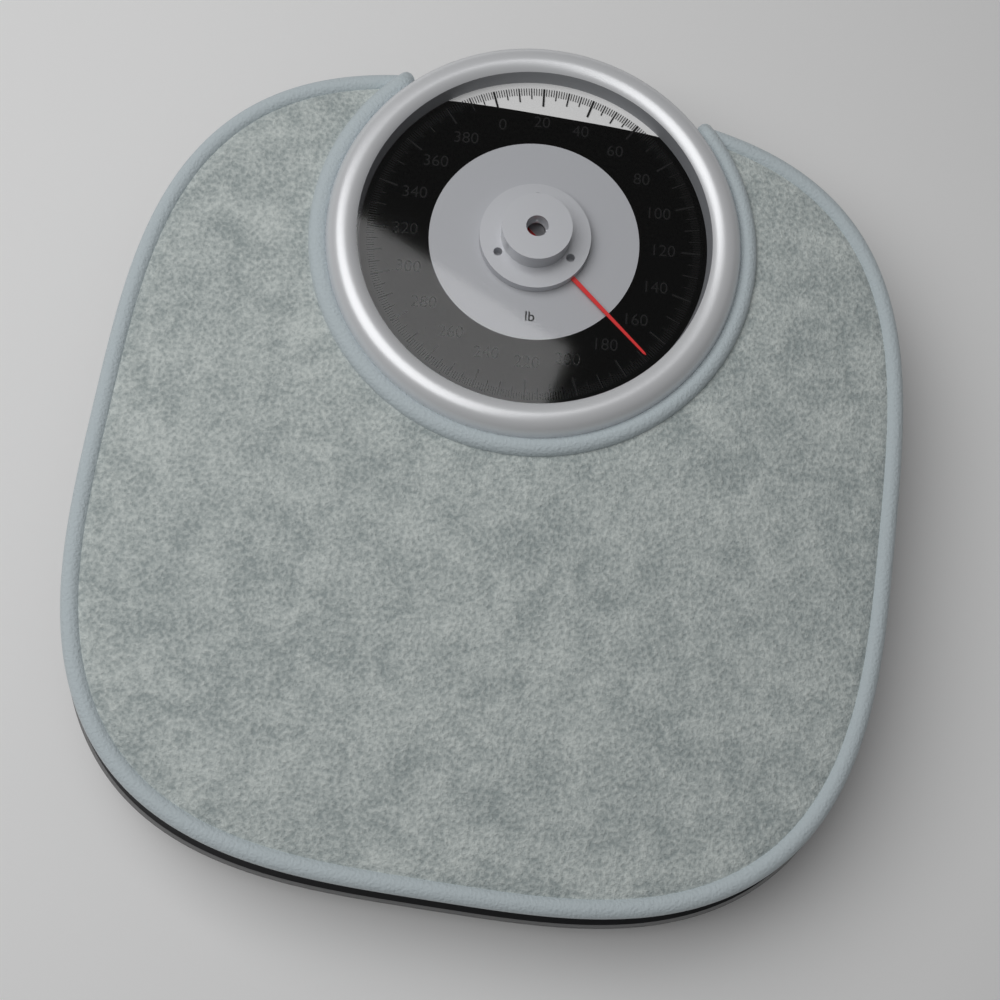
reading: 169 lb
